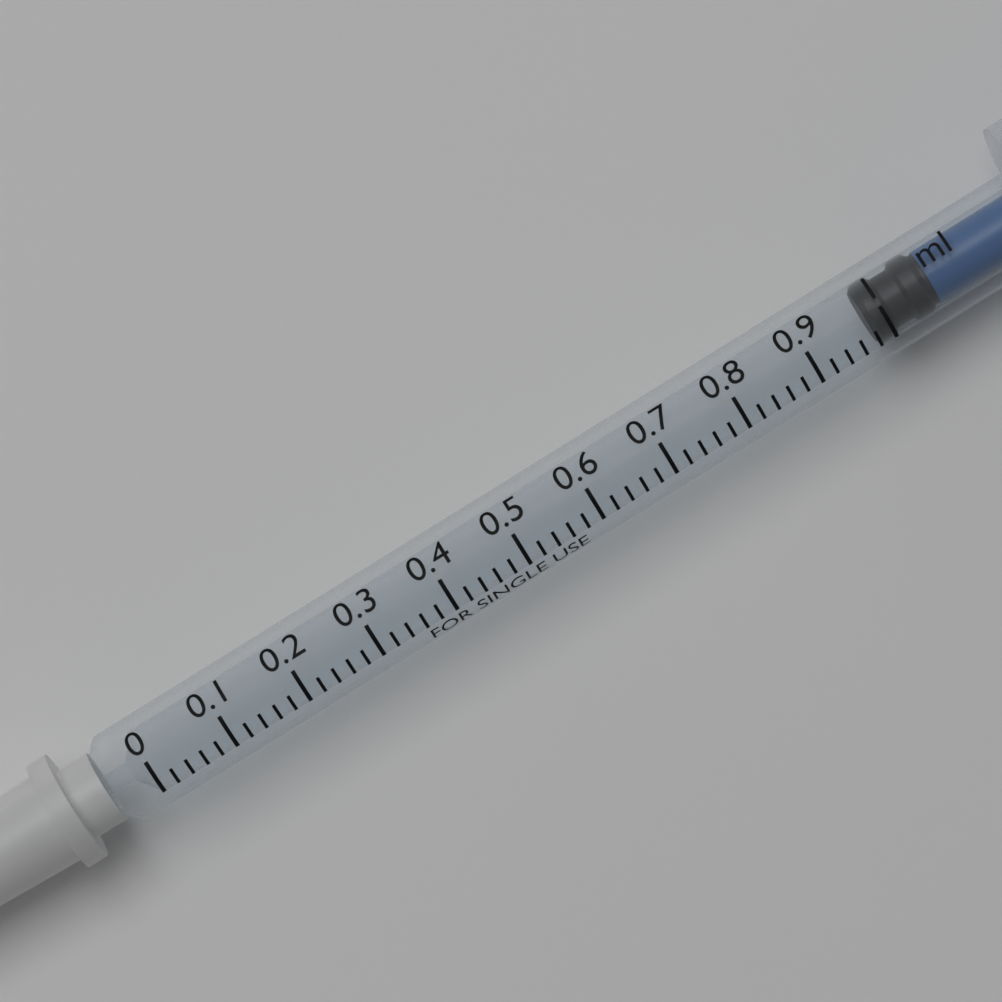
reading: 0.98 ml
